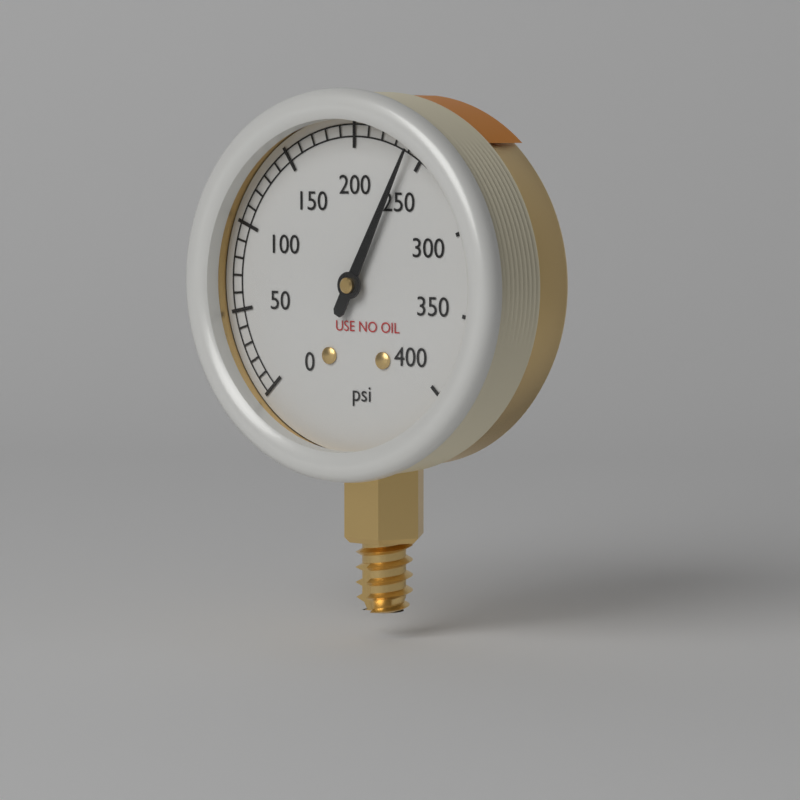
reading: 240 psi
